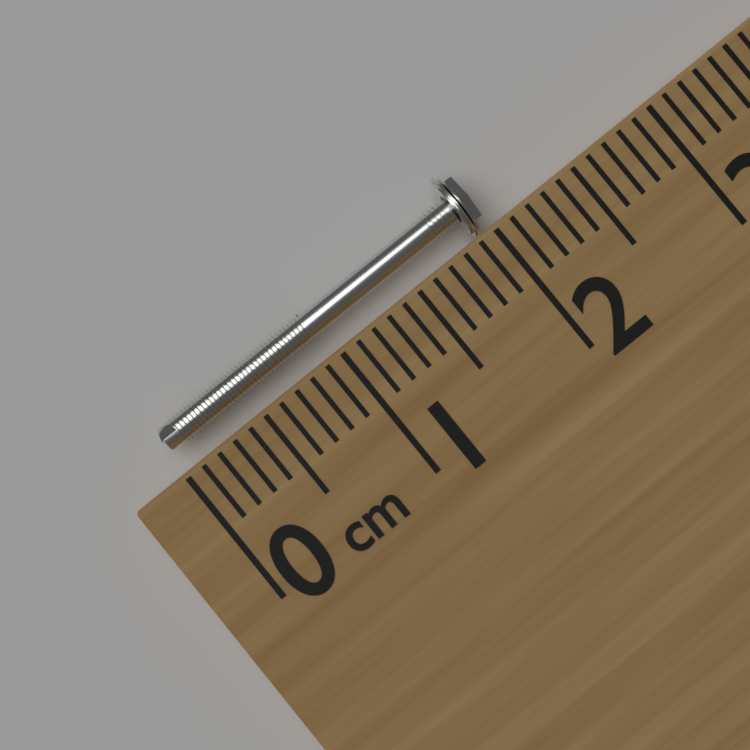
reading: 2.0 cm
